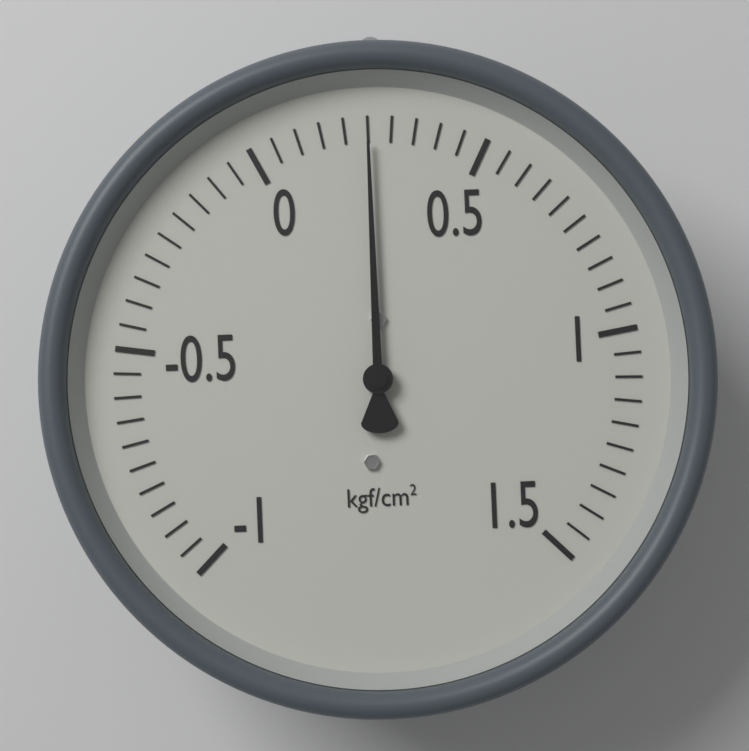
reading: 0.25 kgf/cm²
